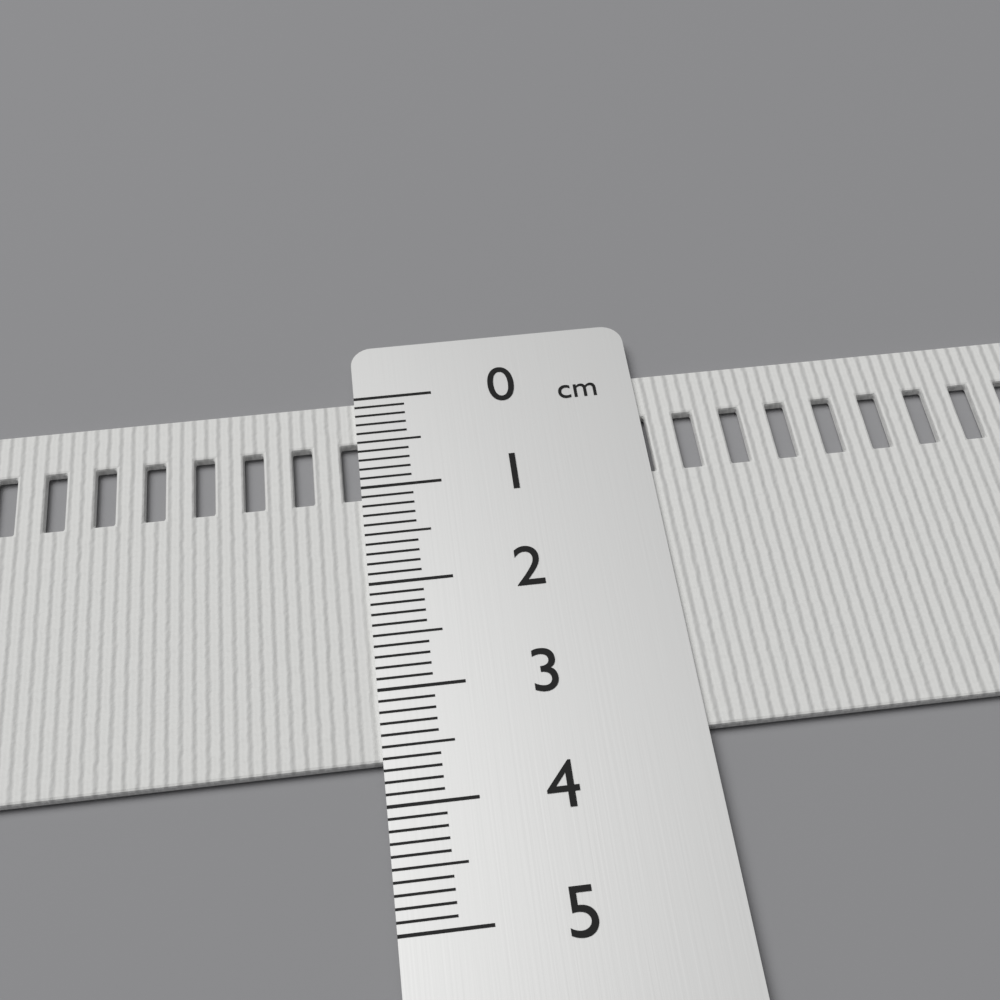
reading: 3.6 cm
